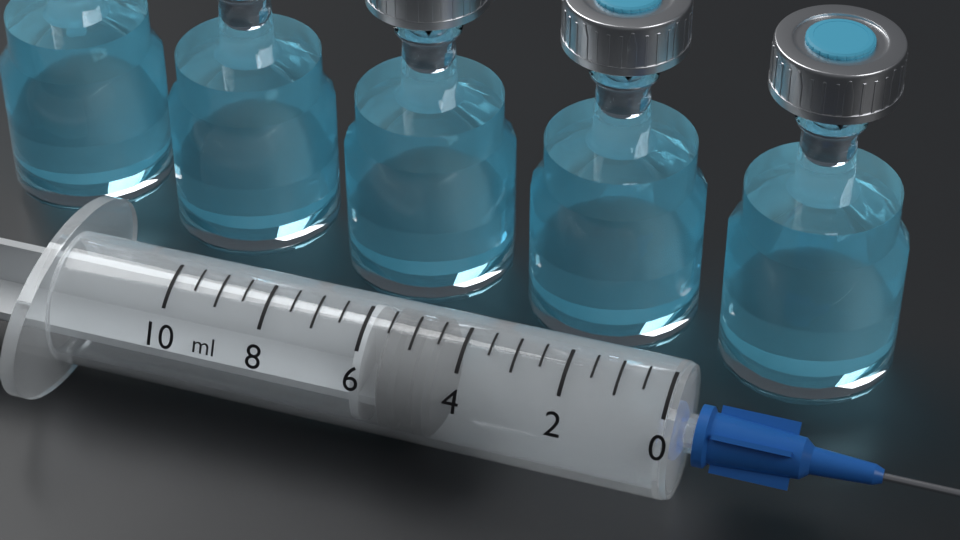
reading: 4.5 ml
